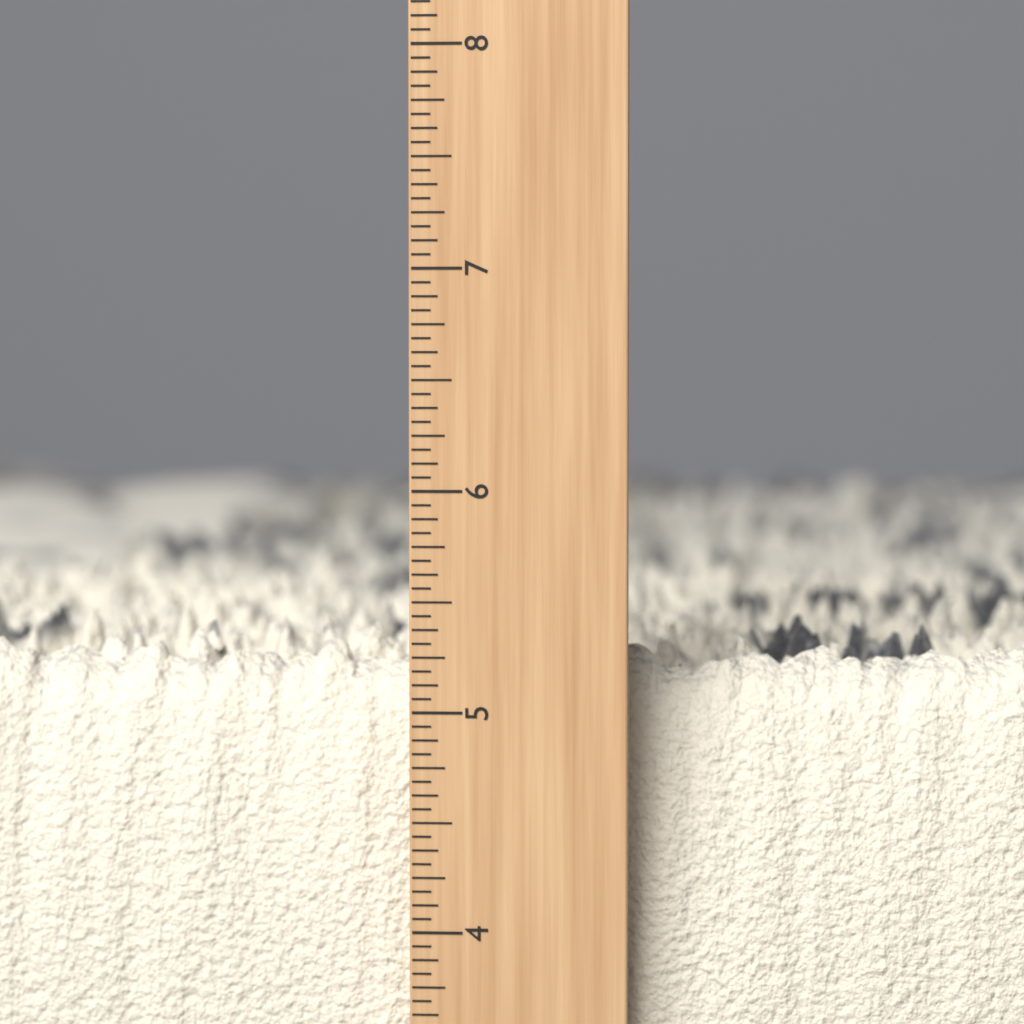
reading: 5.3750 inch
